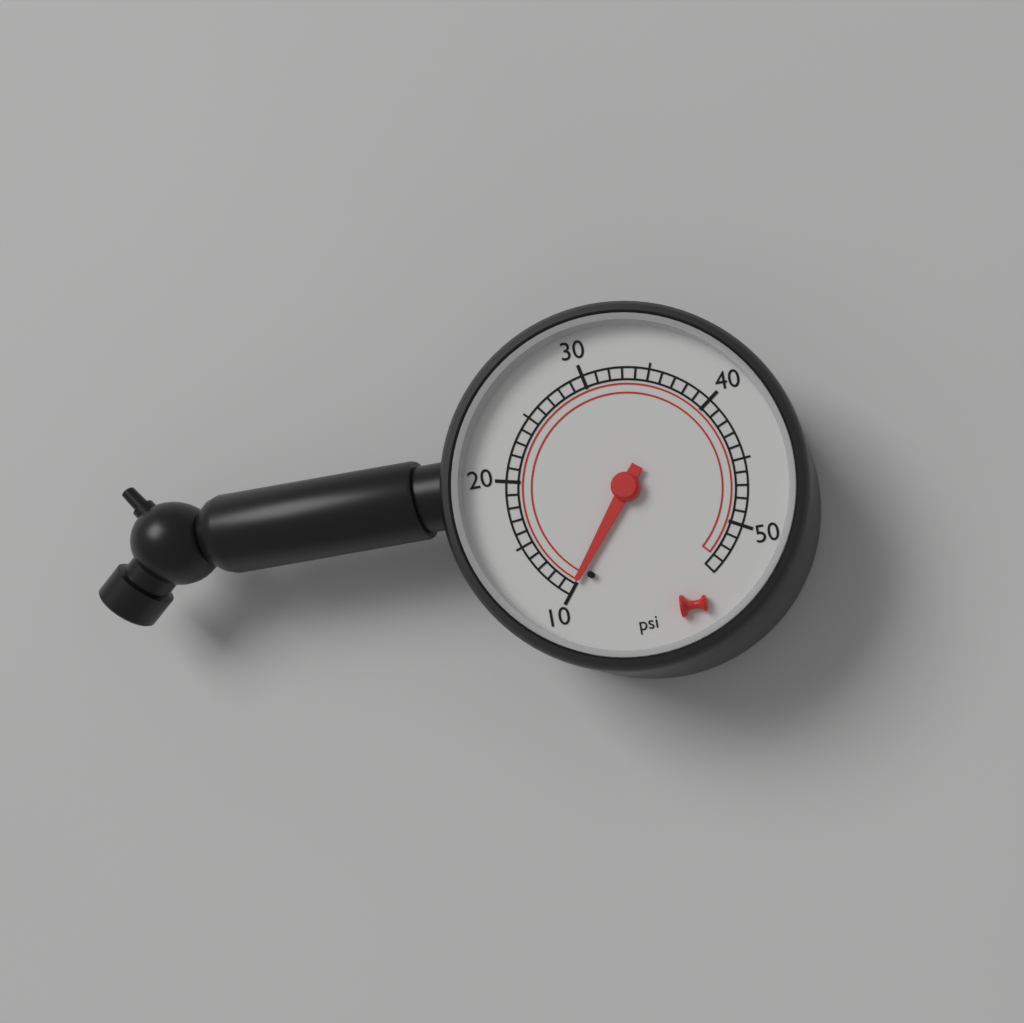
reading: 10 psi
